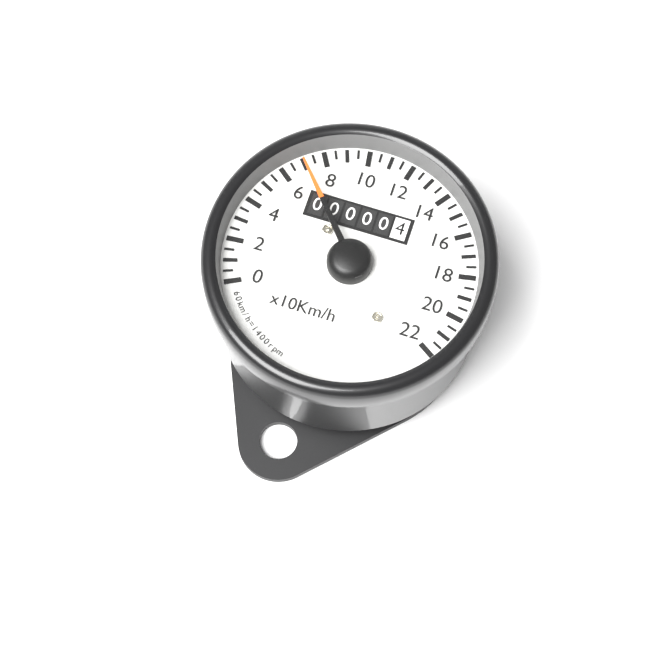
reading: 7.0 x10 km/h
